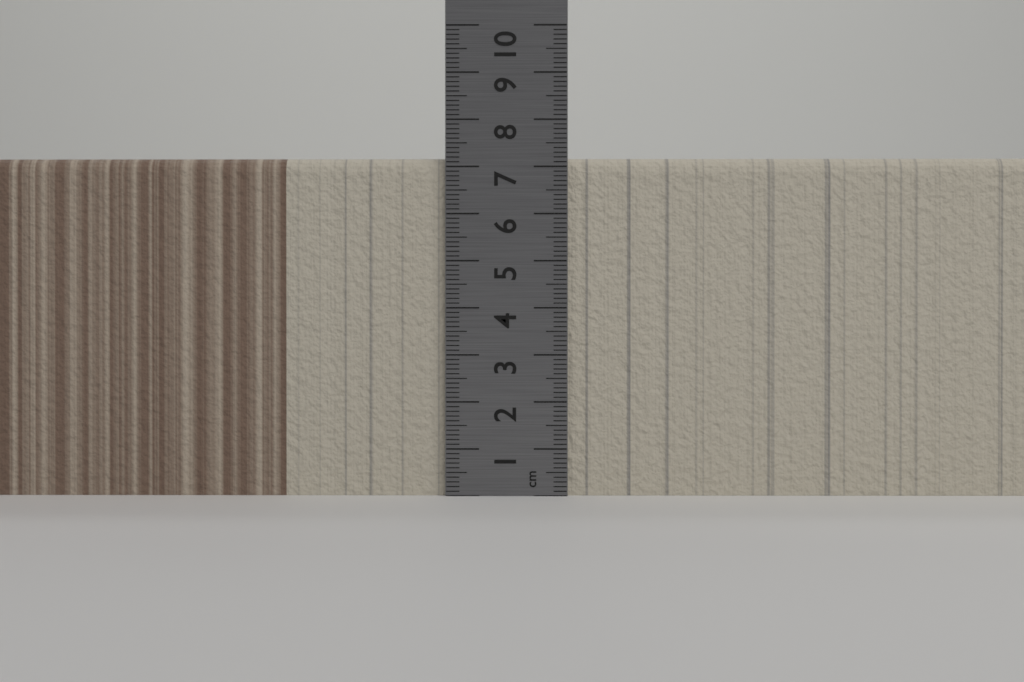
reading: 7.2 cm
